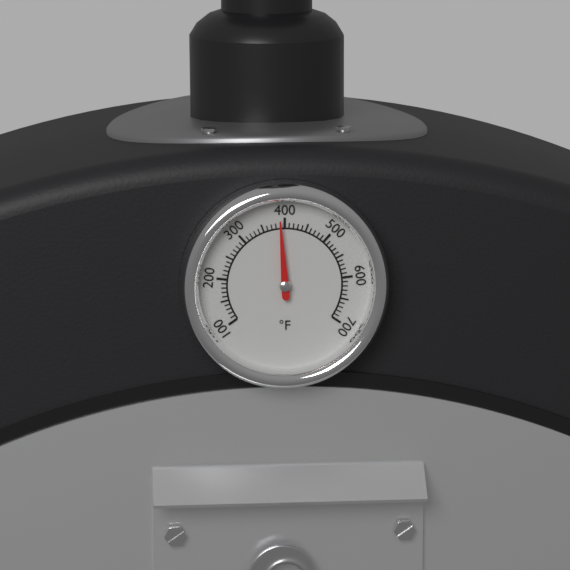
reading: 390 °F
